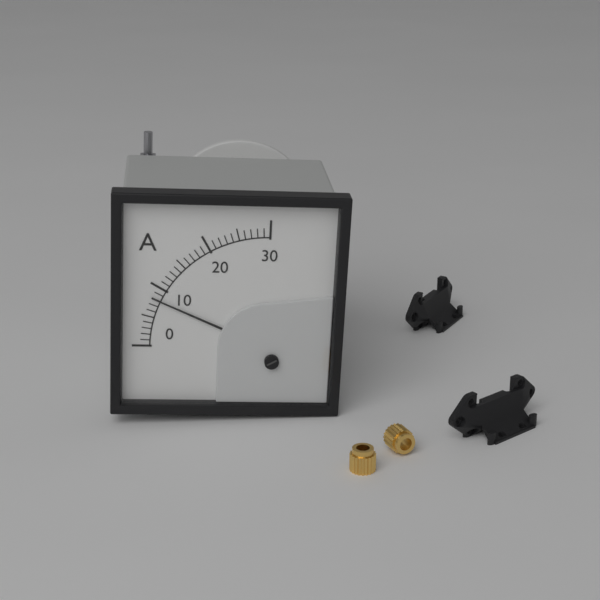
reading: 8 A
